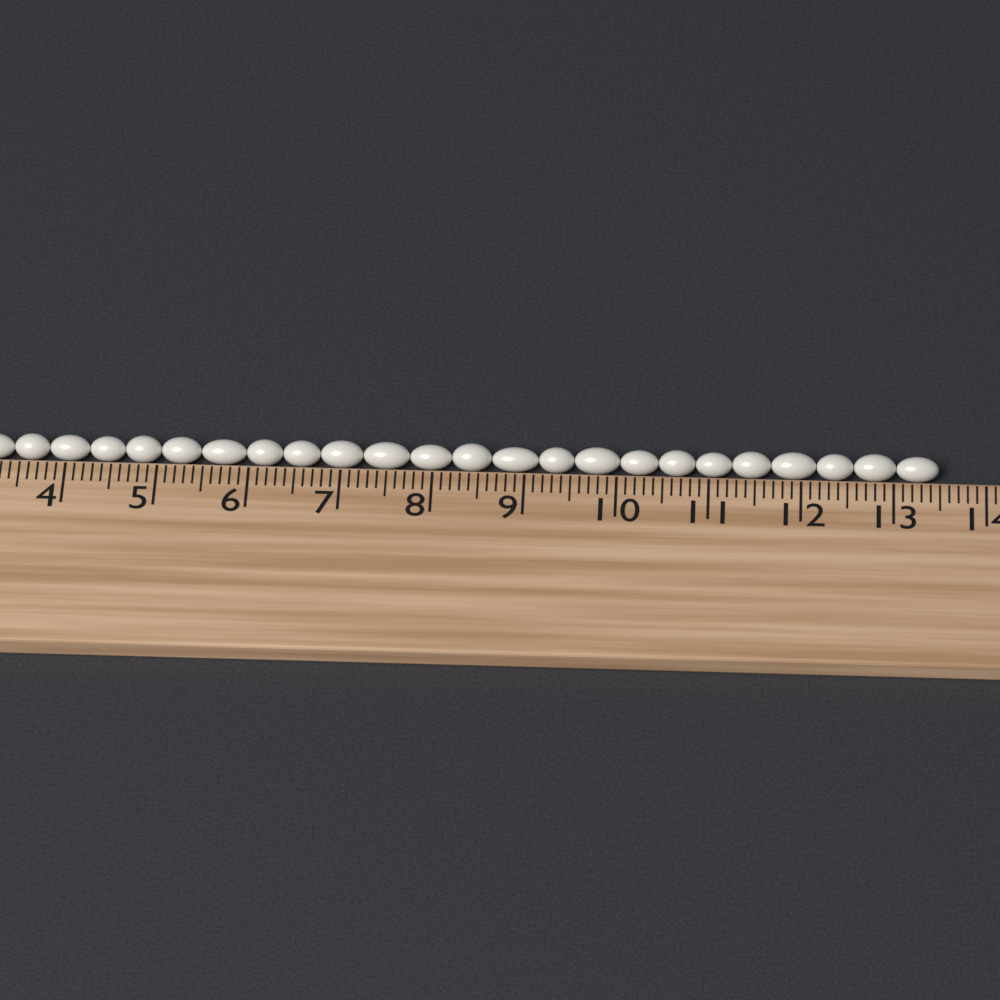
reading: 13.5 cm
